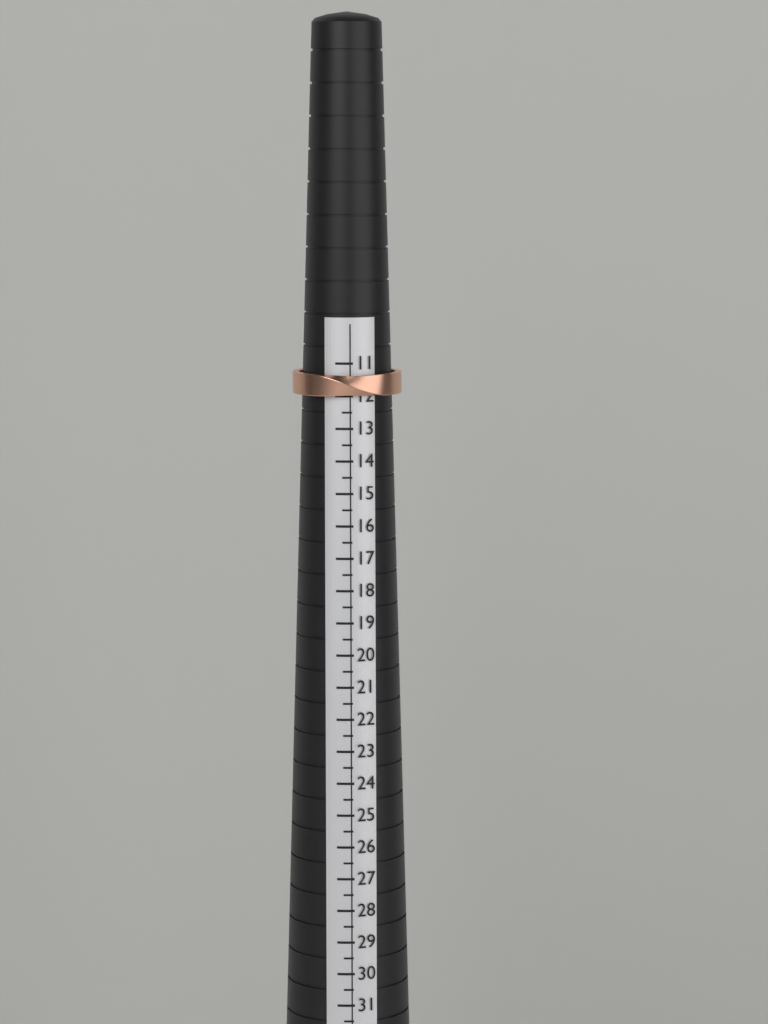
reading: 12.0 (no unit)
